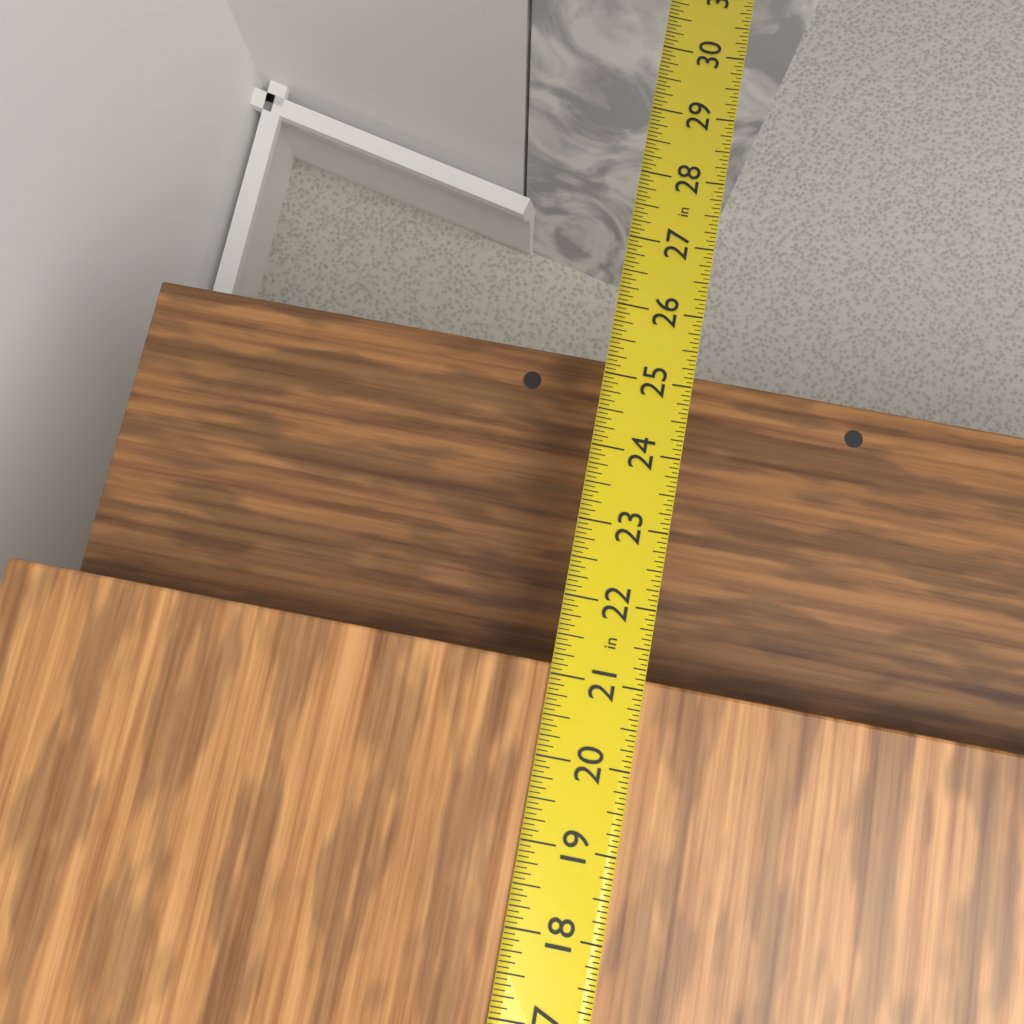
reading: 21.1250 in
